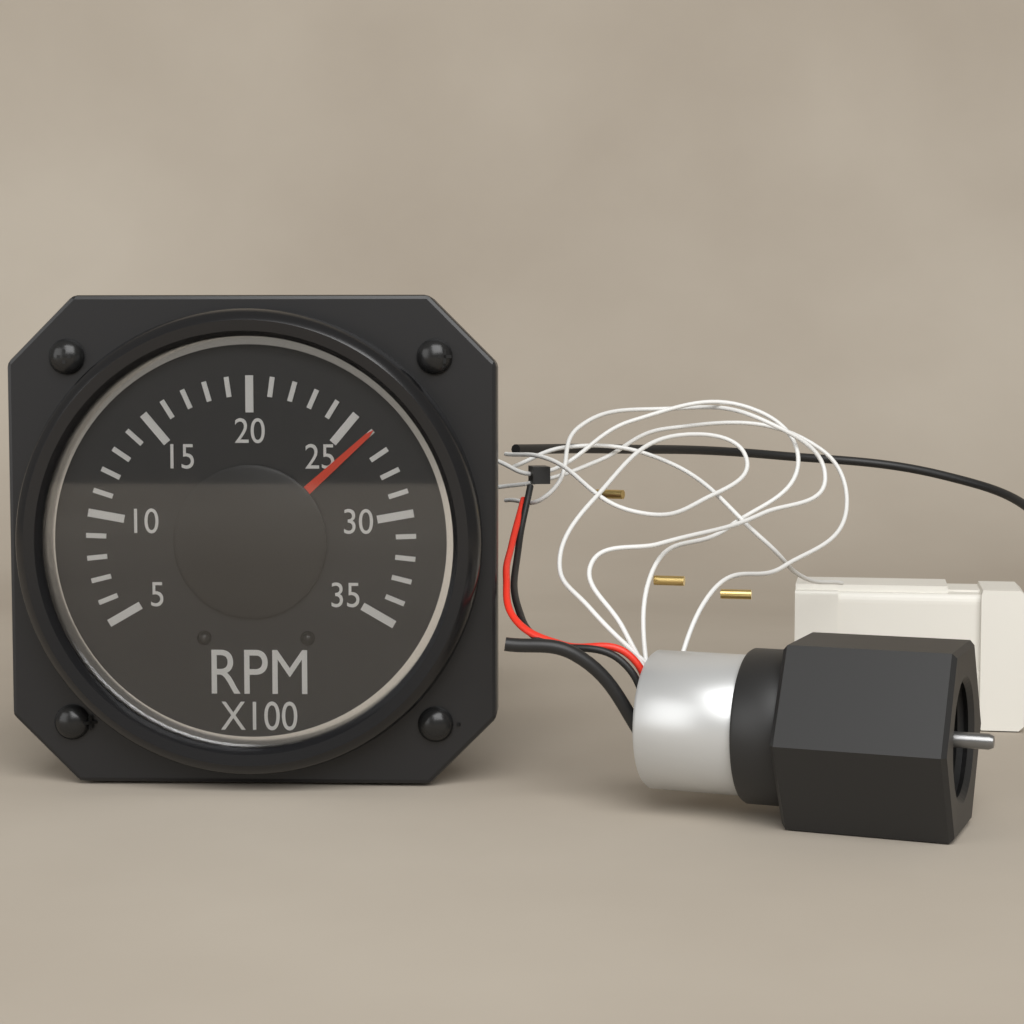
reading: 26 RPM x100
